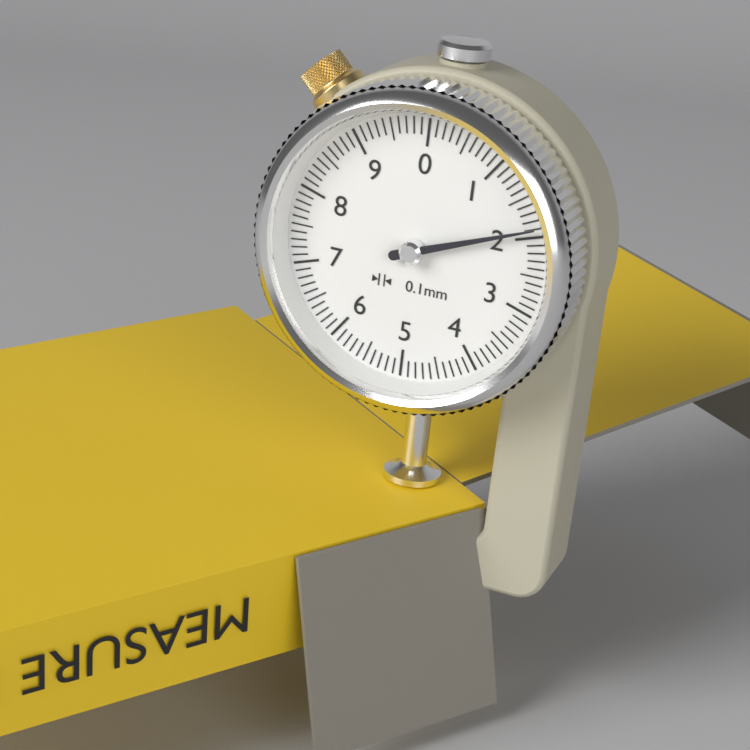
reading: 1.9 mm
